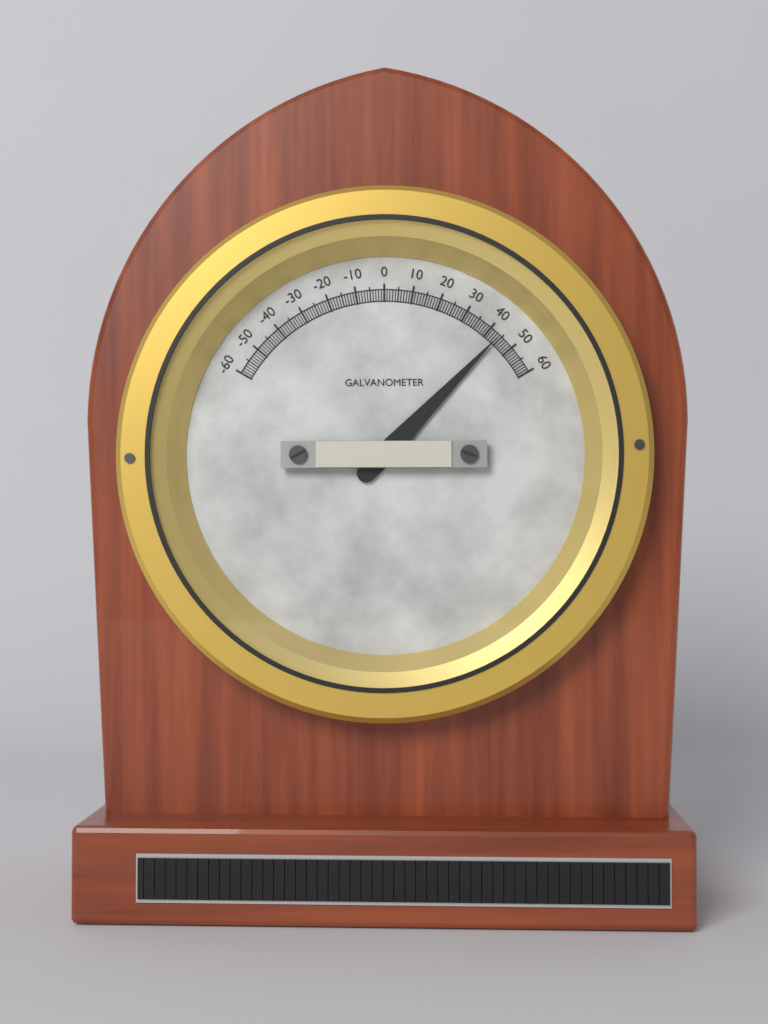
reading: 44 (no unit)
